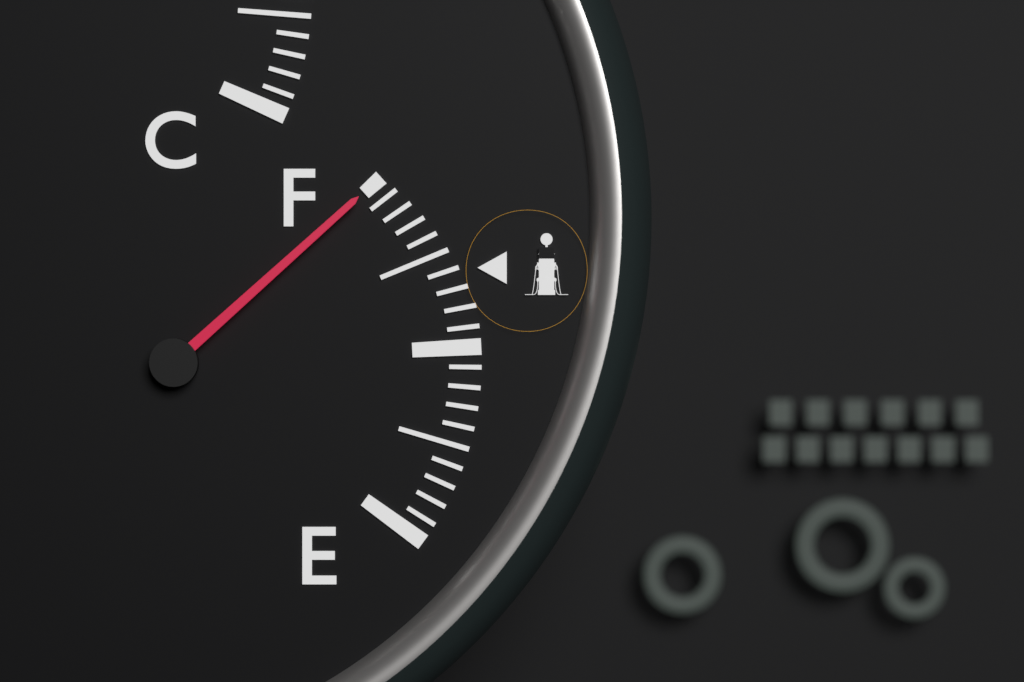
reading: 1.00 (no unit)
